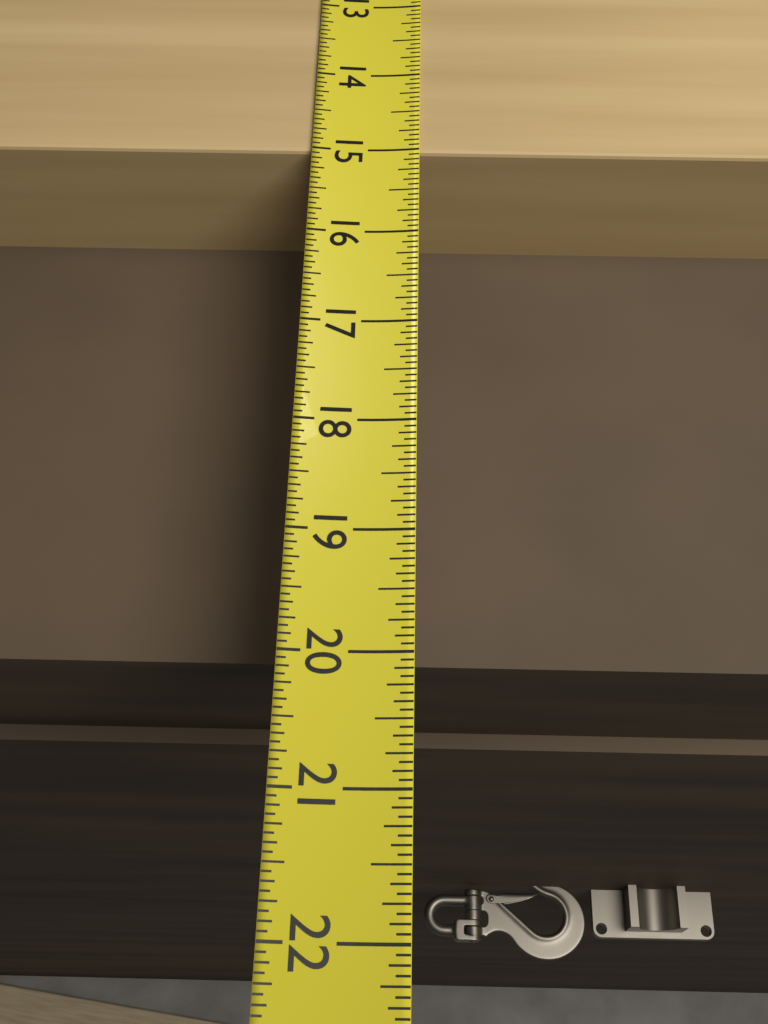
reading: 15.0000 (no unit)
